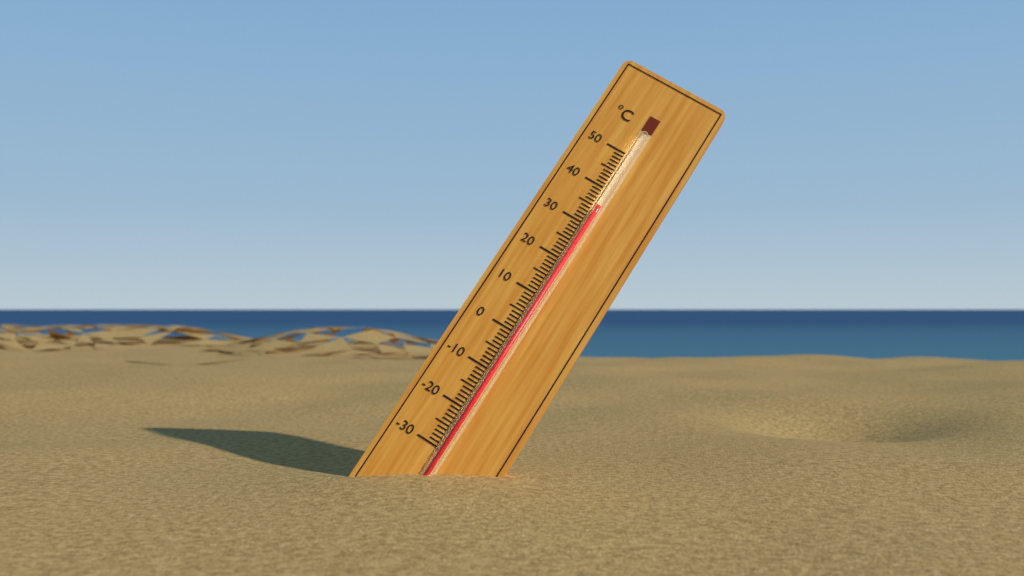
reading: 35 °C
